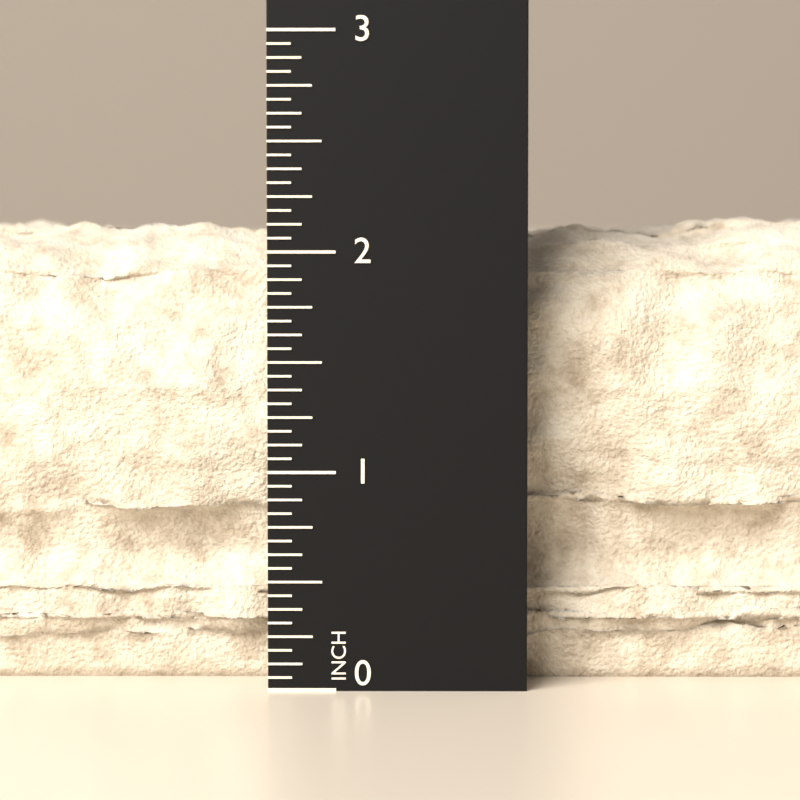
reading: 2.1875 in
